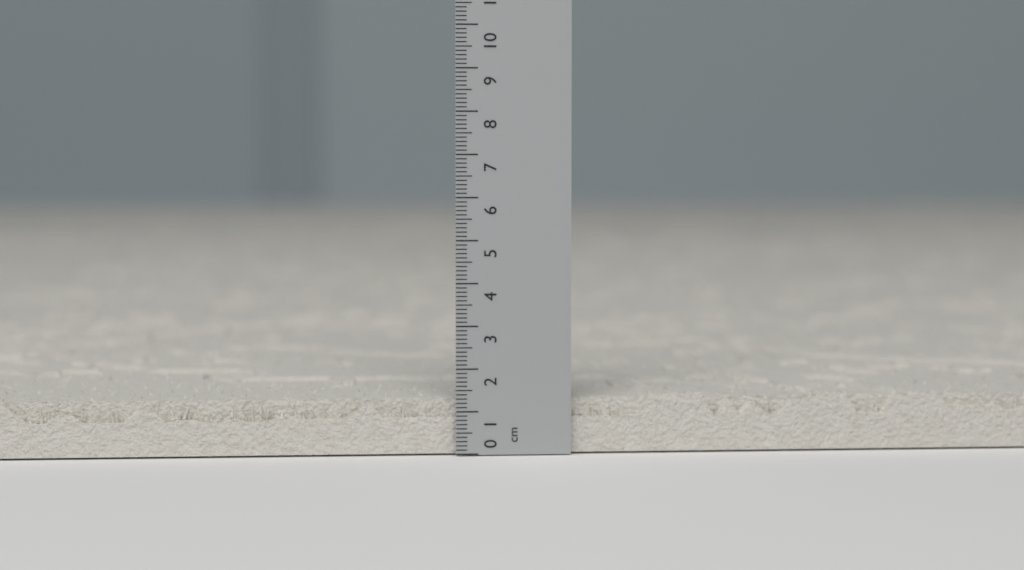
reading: 1.4 cm
